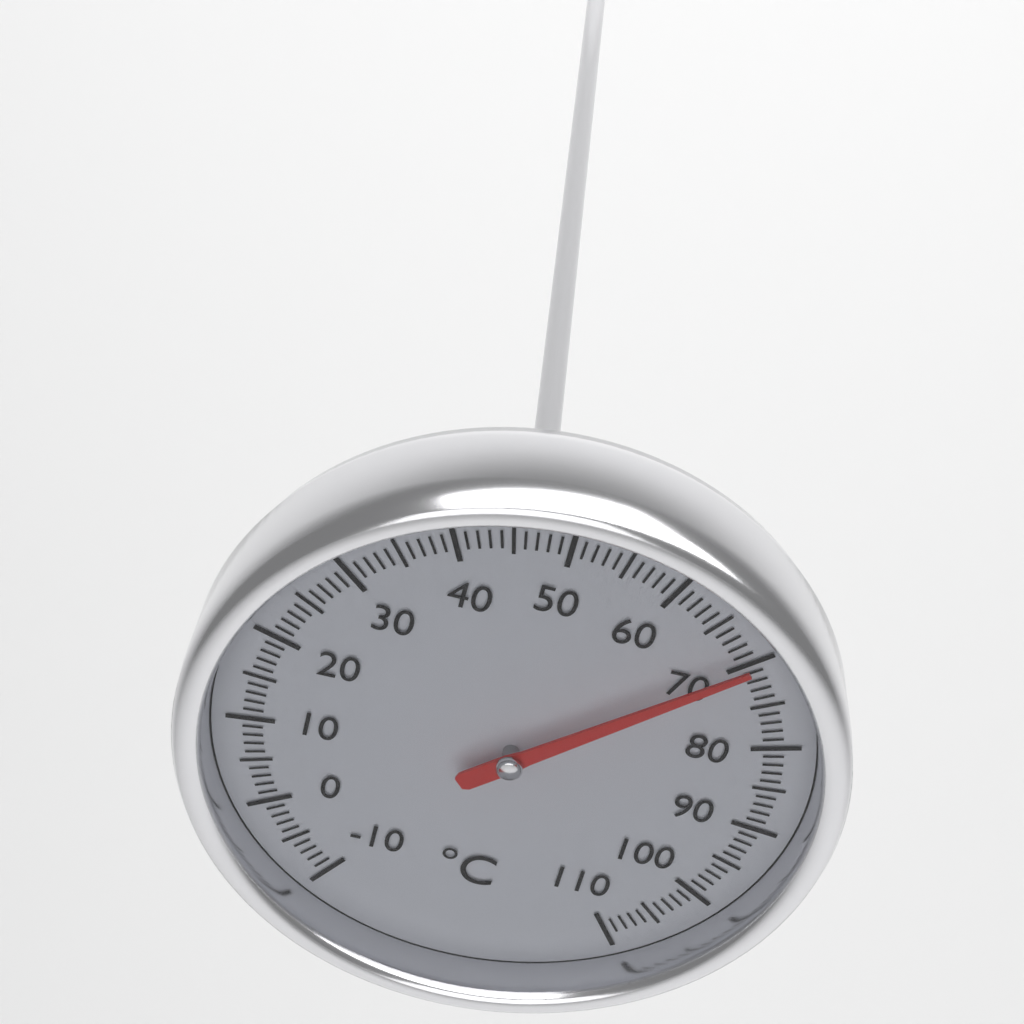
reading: 70 °C
